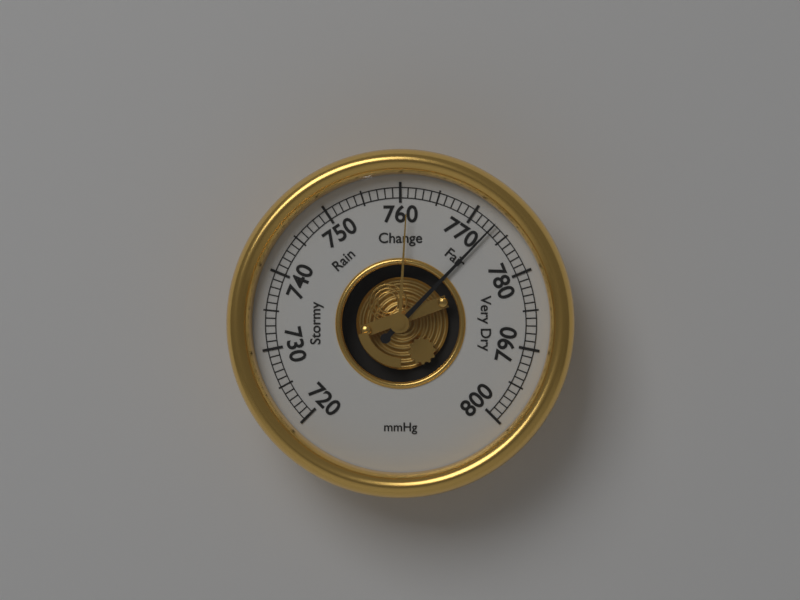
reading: 773 mmHg
